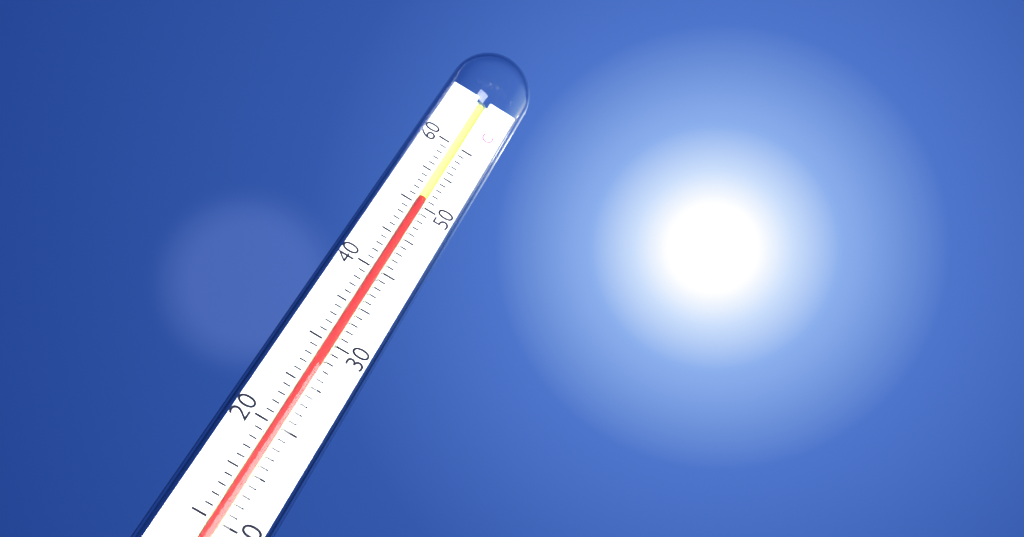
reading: 51 °C
